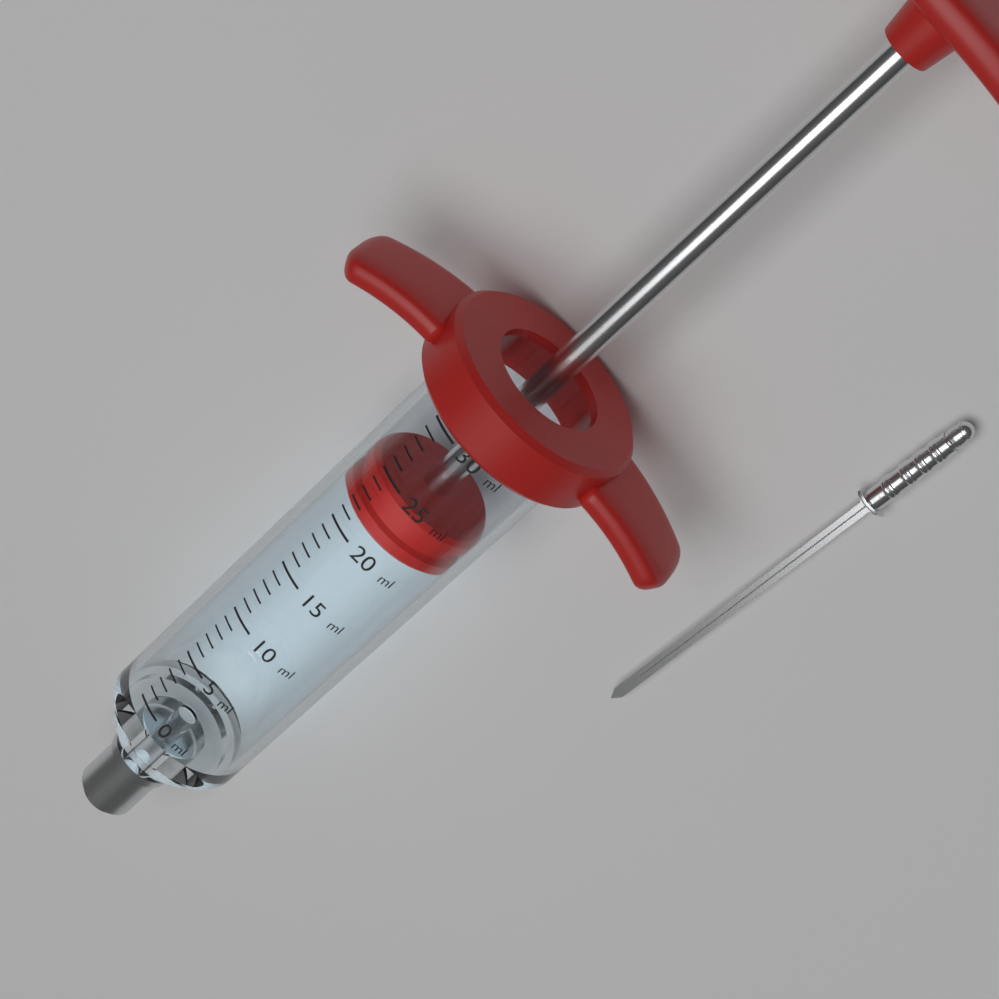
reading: 21 ml
